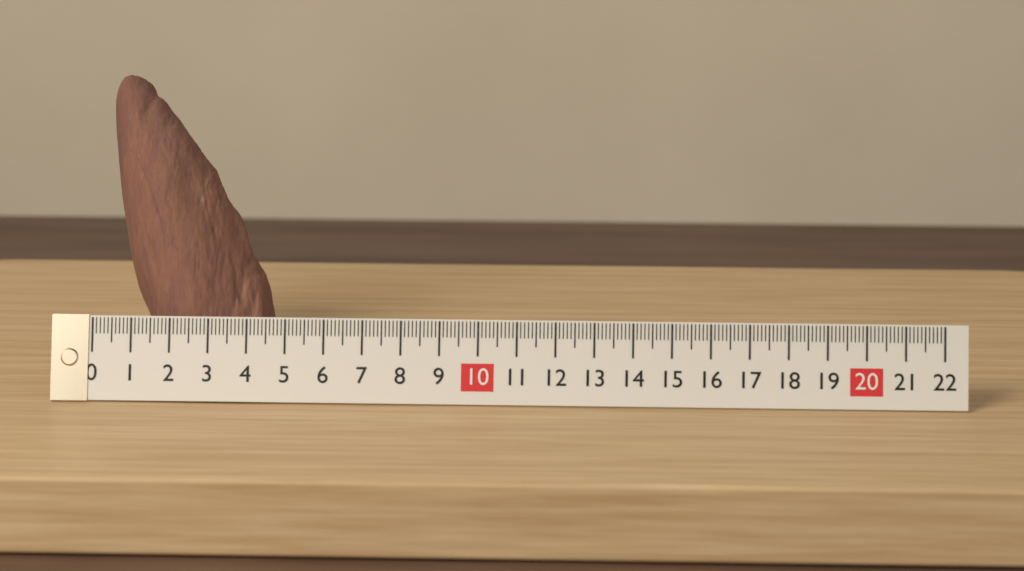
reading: 4.5 (no unit)
